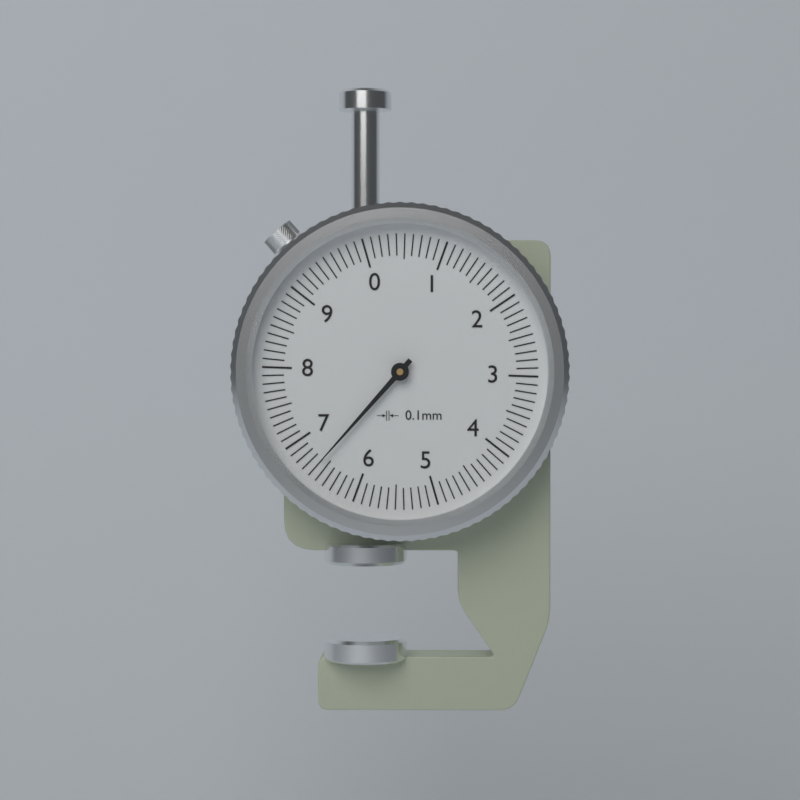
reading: 6.6 mm
